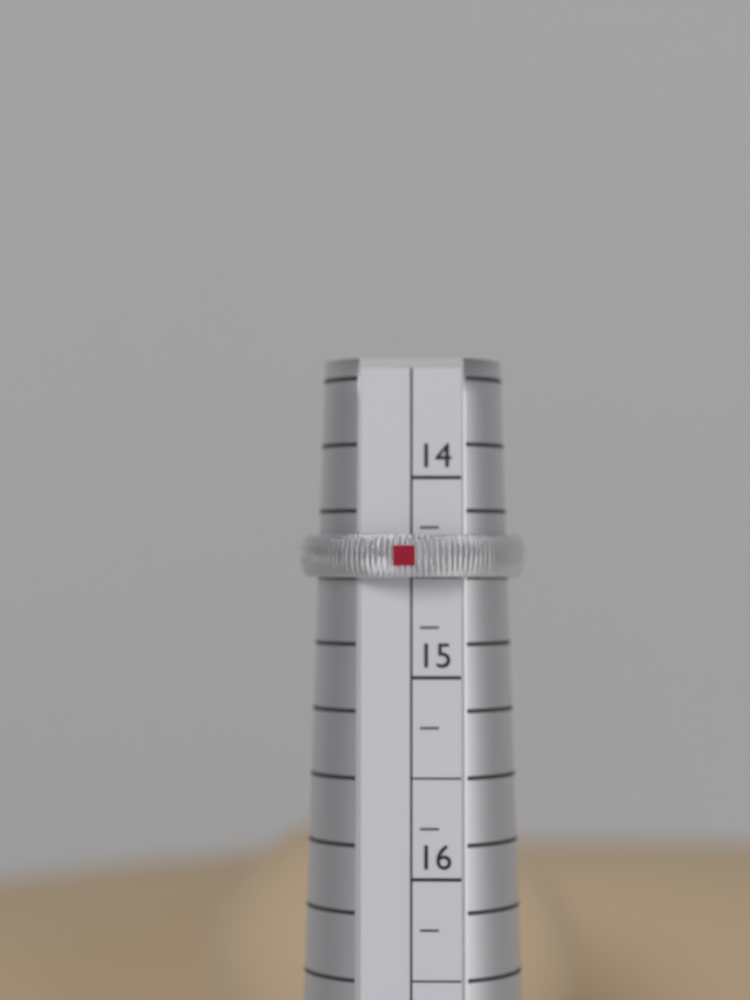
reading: 14.50 (no unit)
